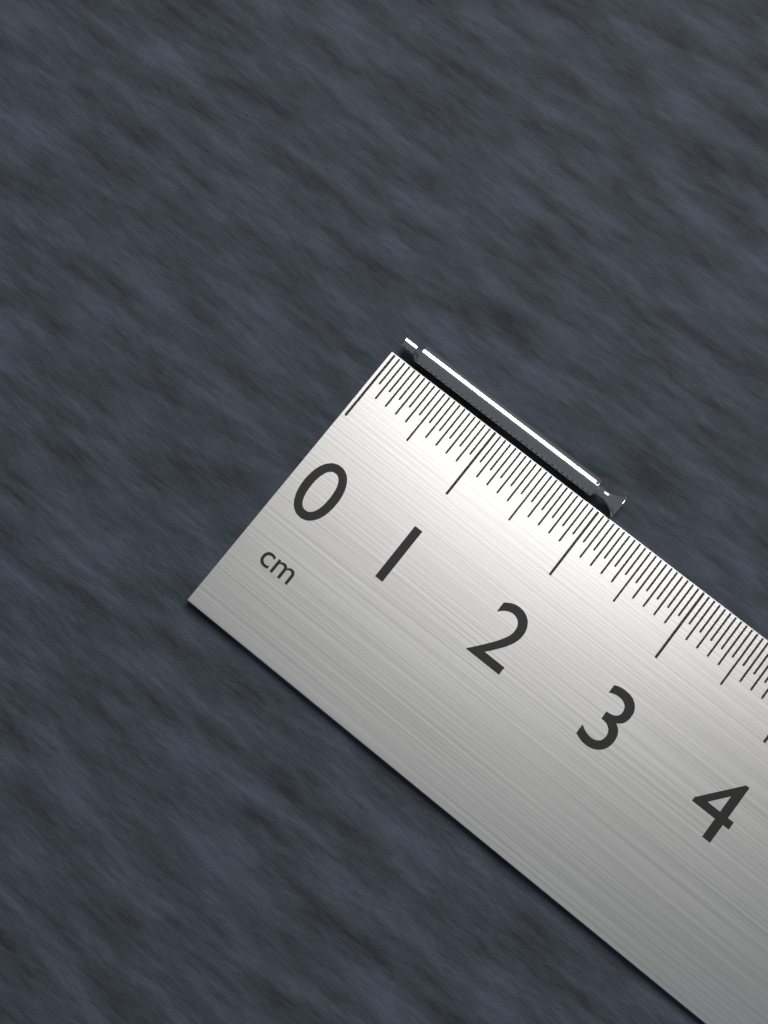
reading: 2.10 cm
